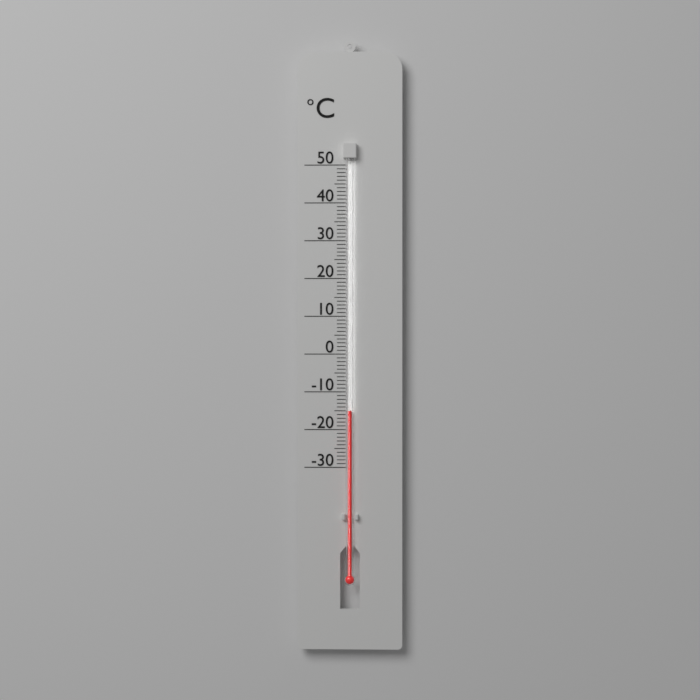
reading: -15 °C
